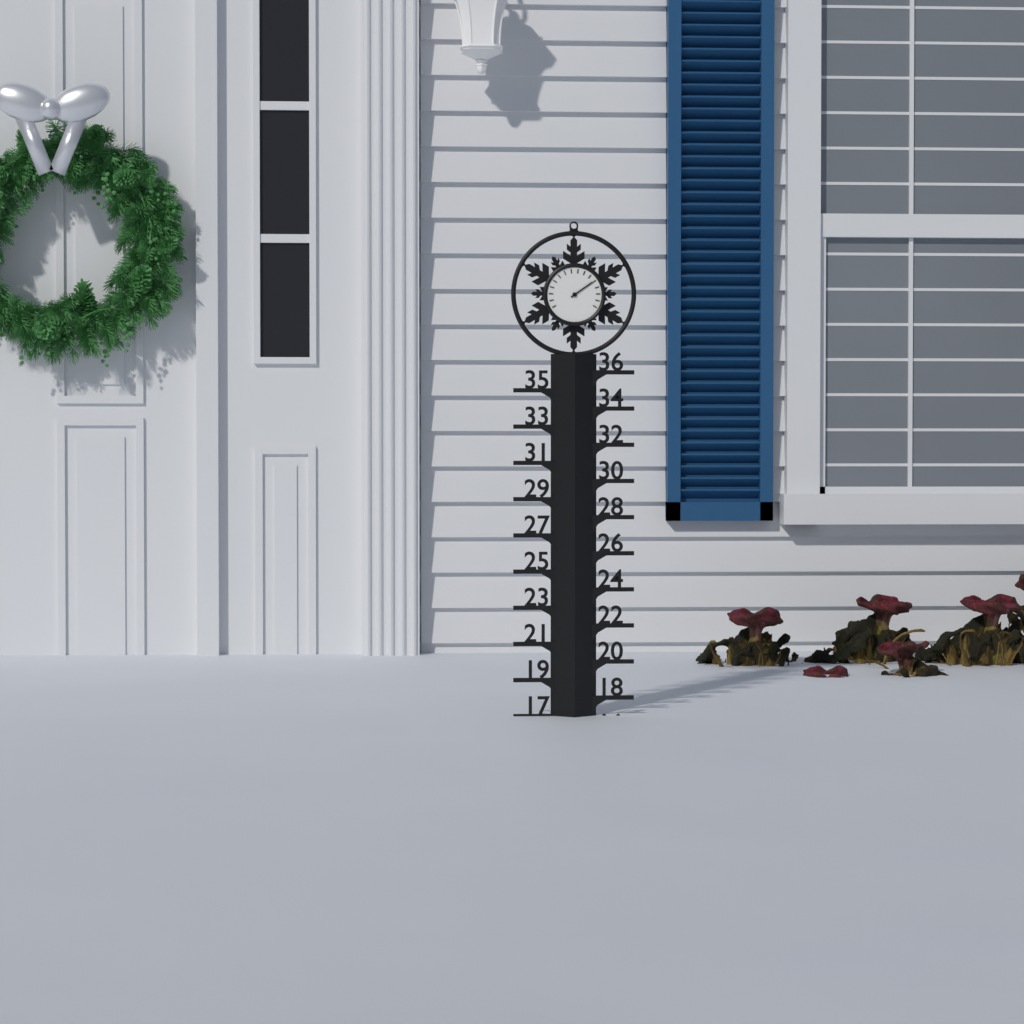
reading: 17 (no unit)
